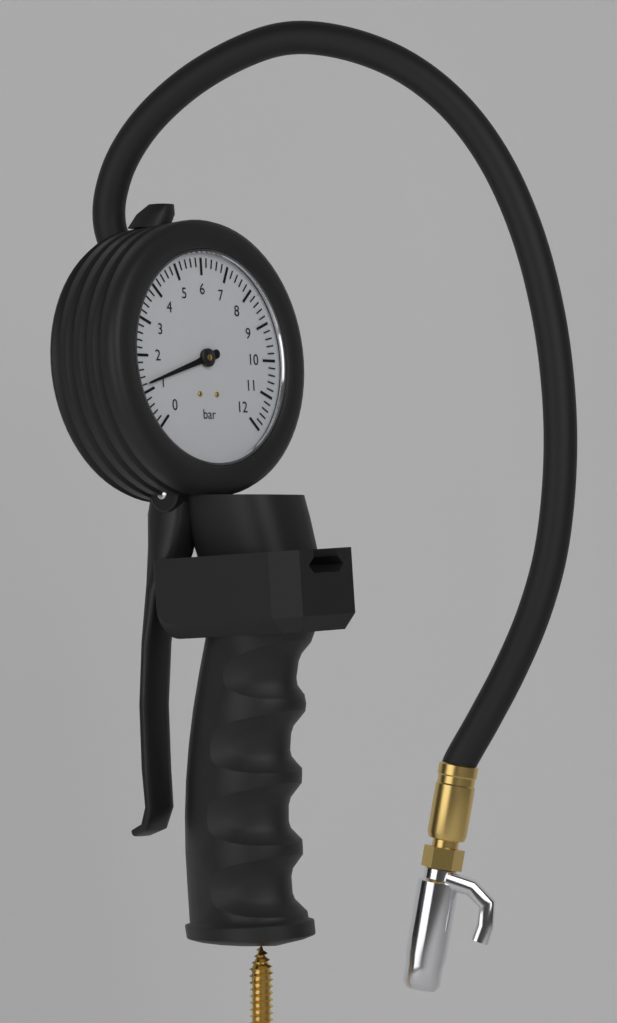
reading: 1.2 bar
